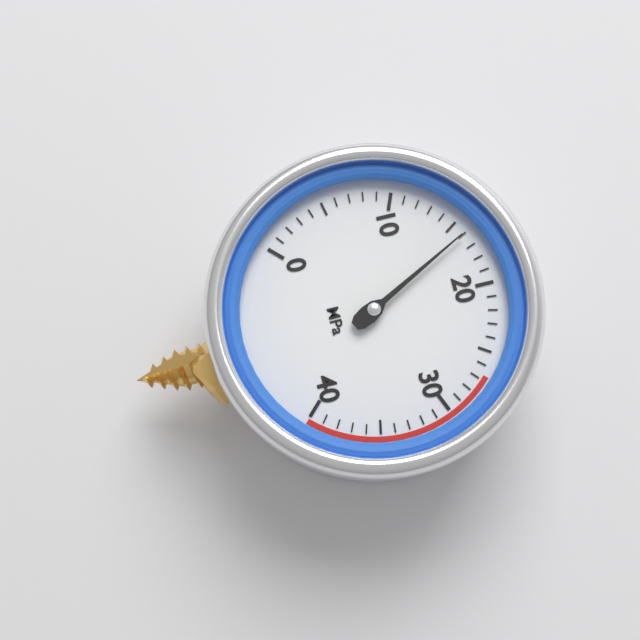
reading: 16 MPa
